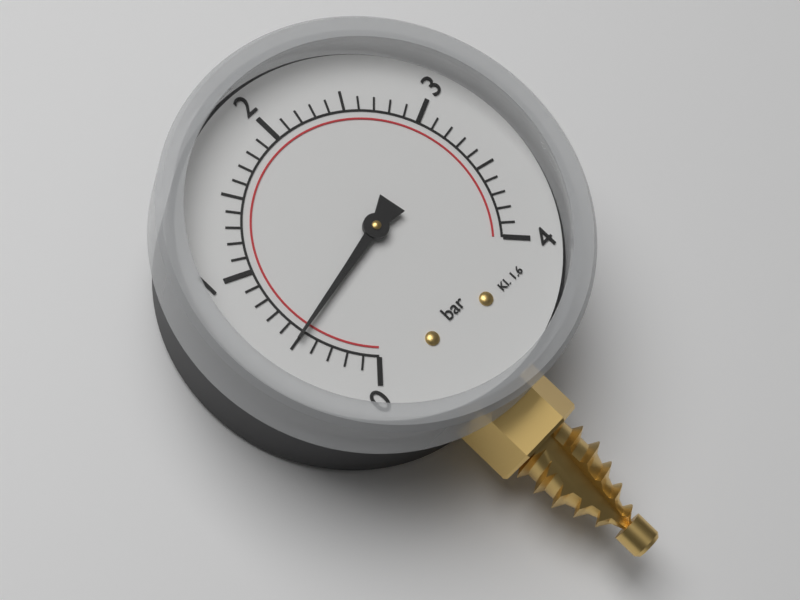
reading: 0.5 bar
